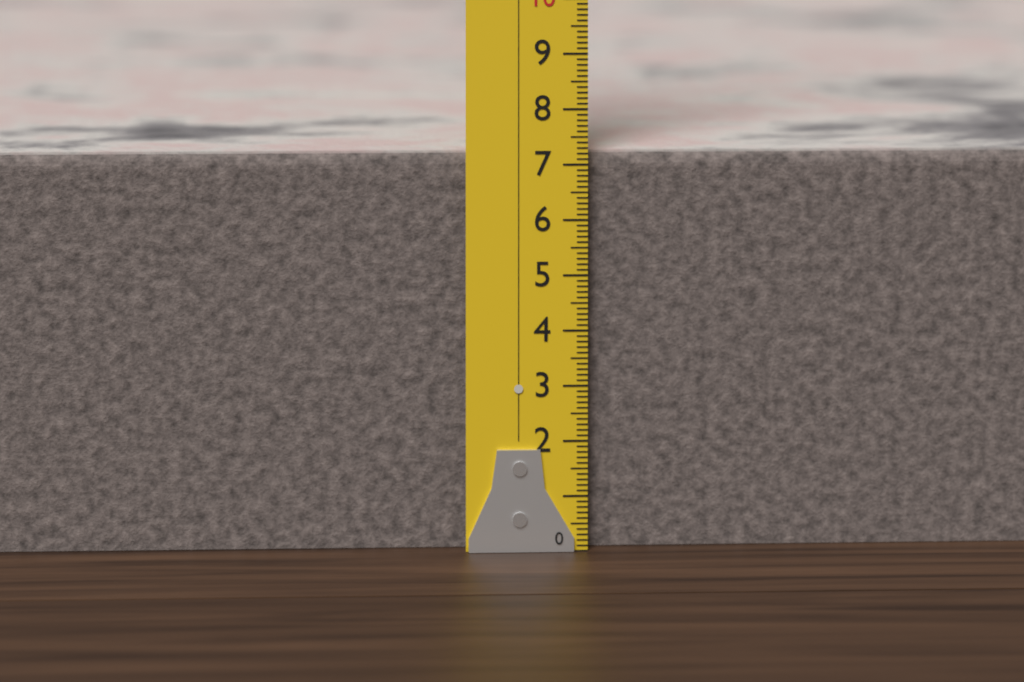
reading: 7.2 (no unit)
